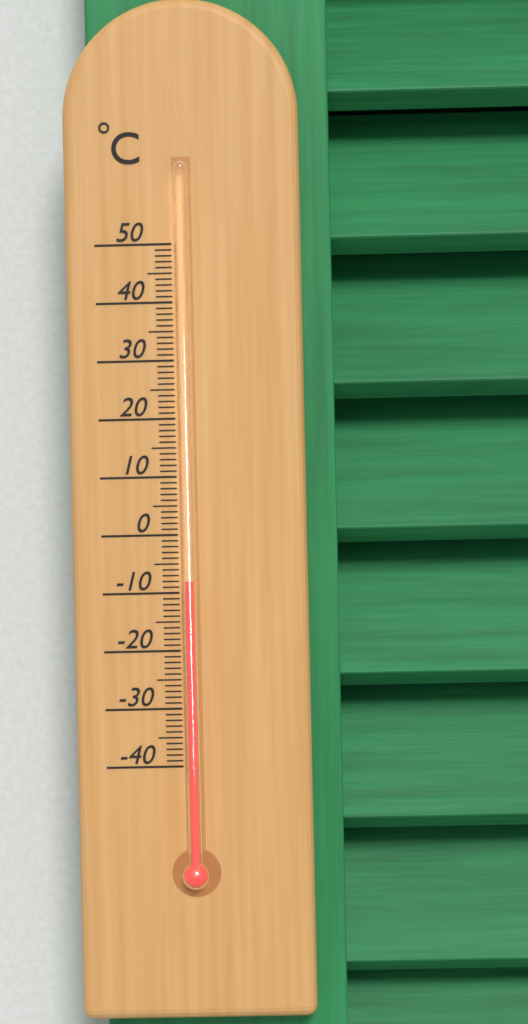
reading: -8 °C
